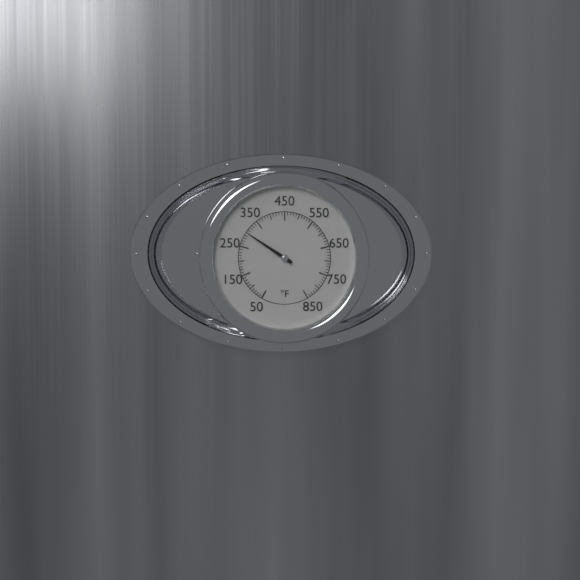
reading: 300 °F
